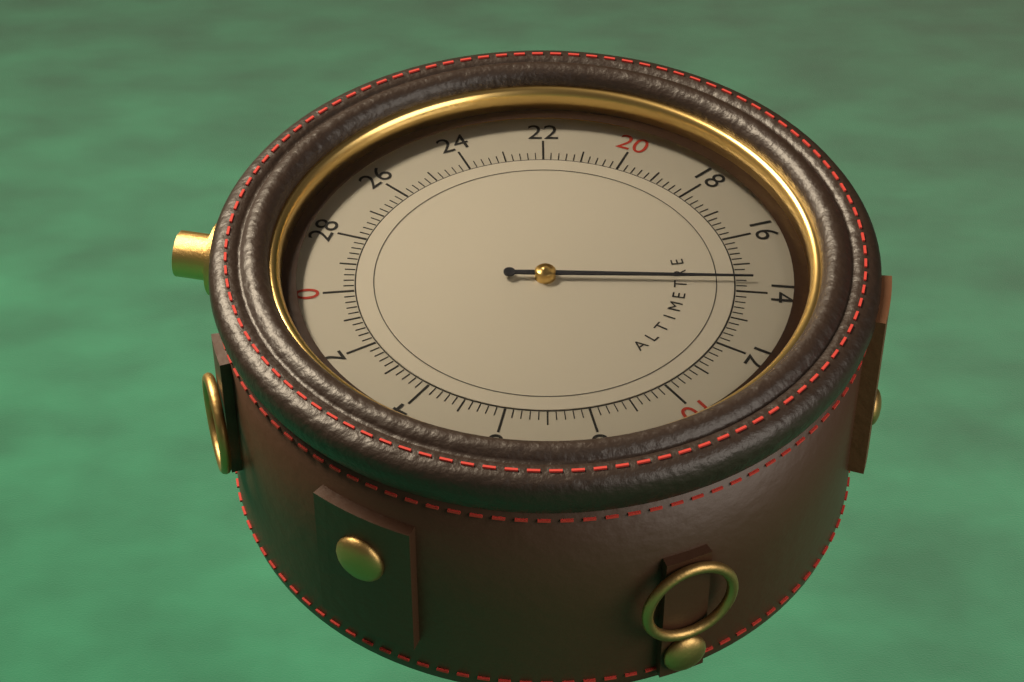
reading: 14.4 (no unit)
